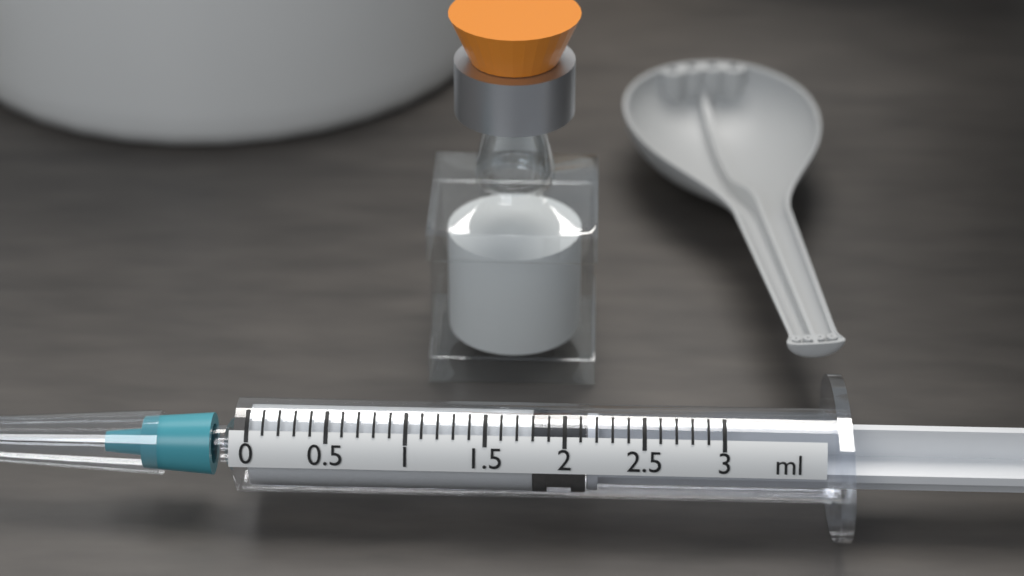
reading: 1.8 ml
